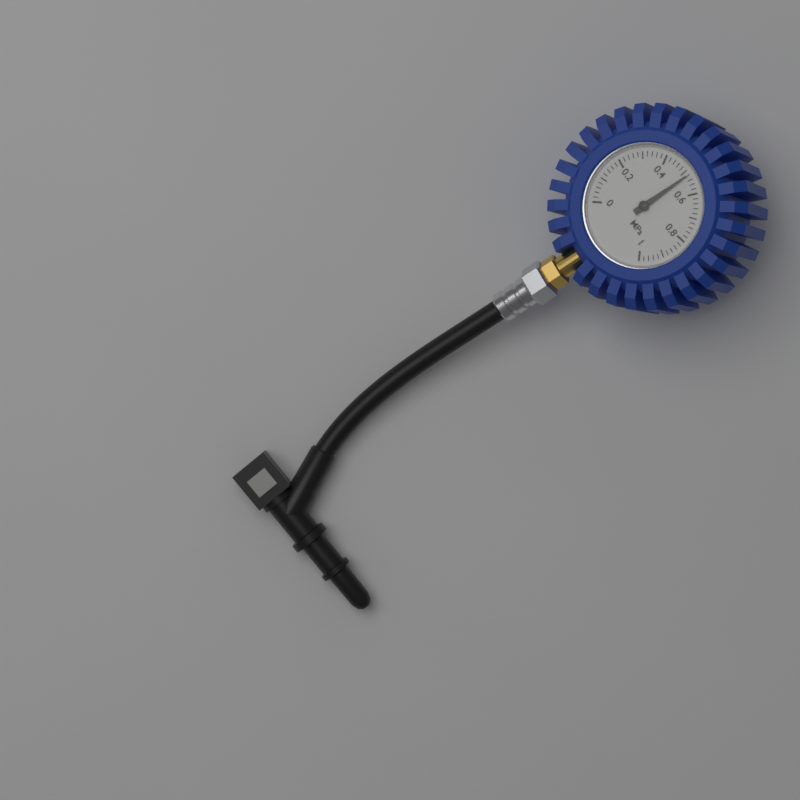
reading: 0.52 MPa
